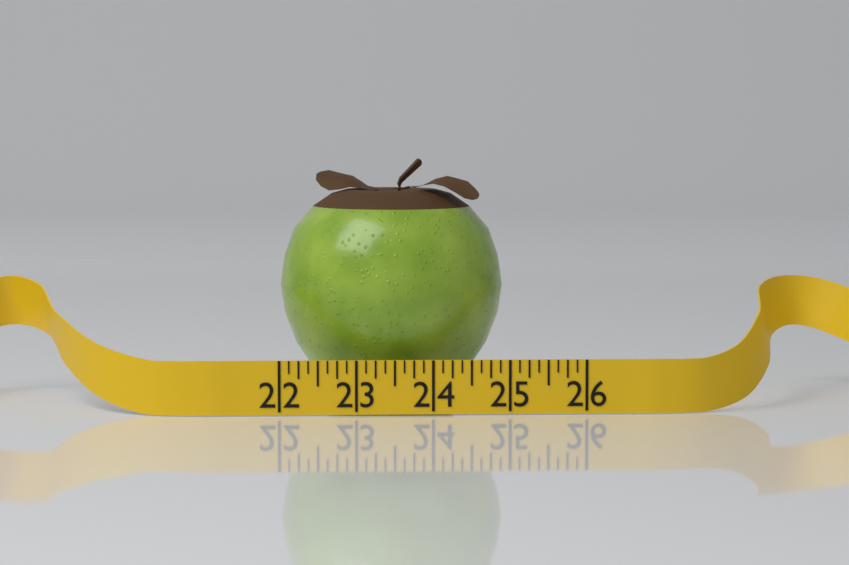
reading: 25.000 (no unit)
